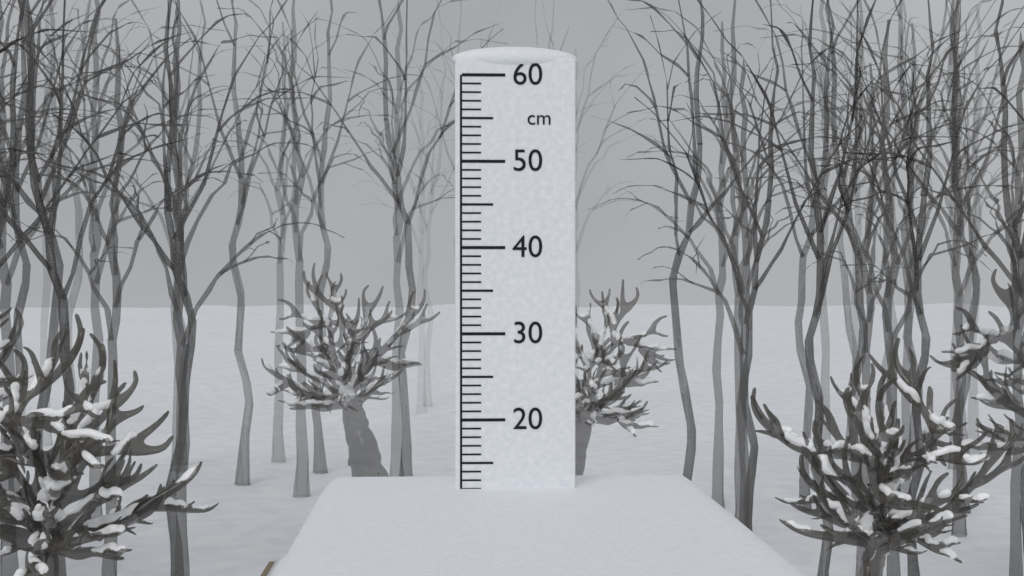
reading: 12 cm
